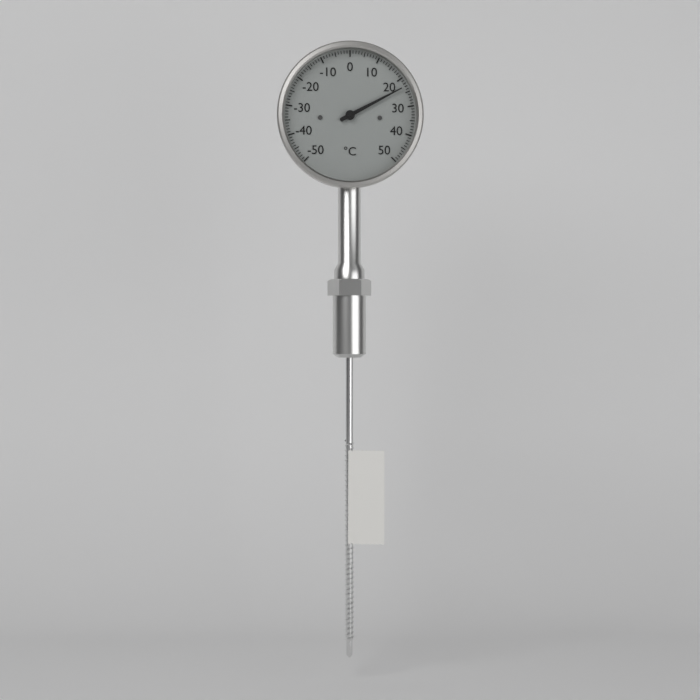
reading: 23 °C
